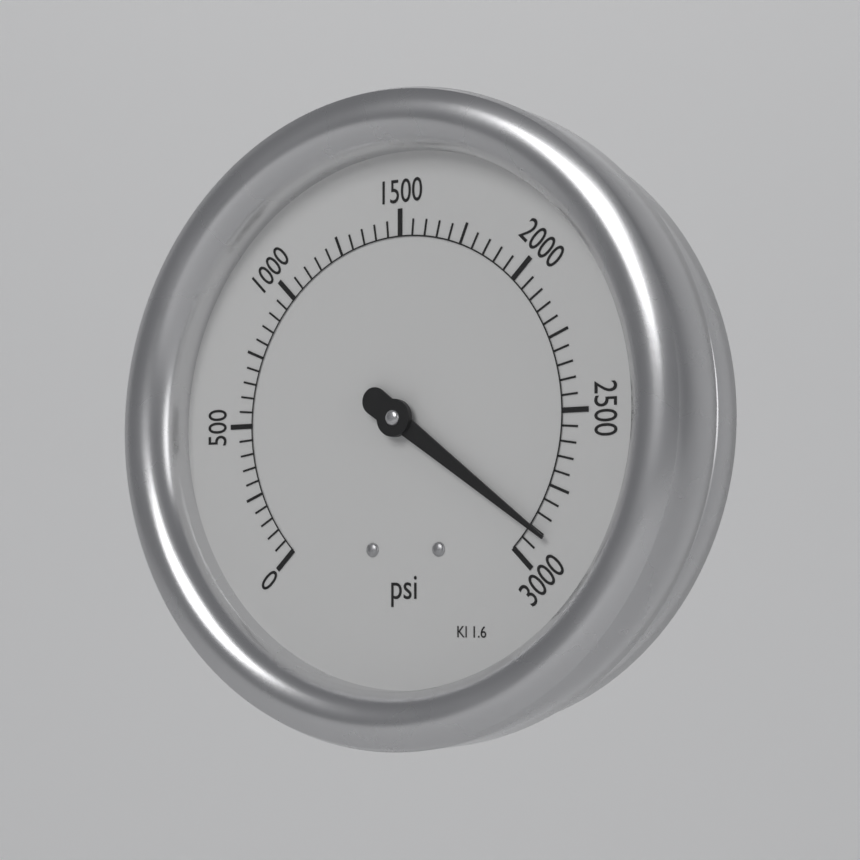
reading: 2900 psi
